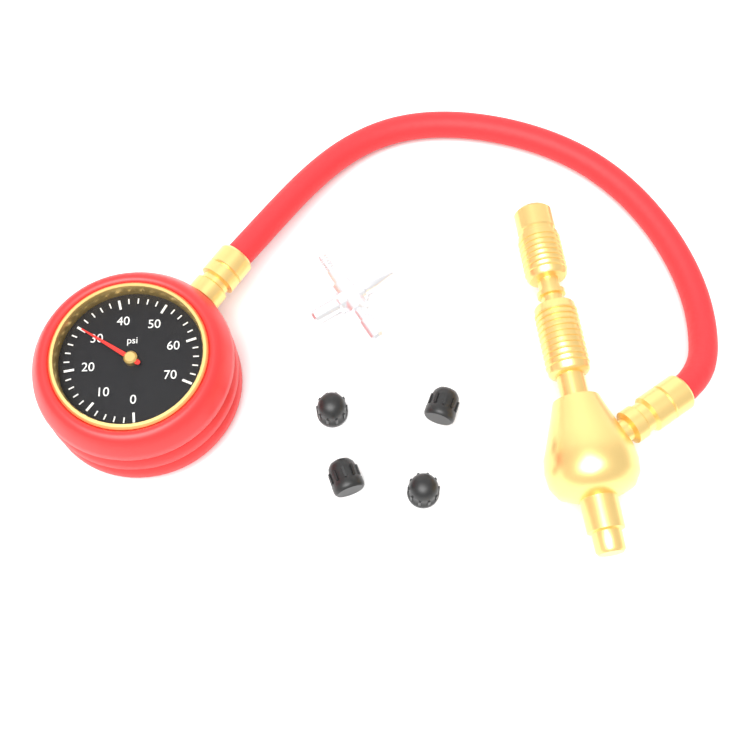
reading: 30 psi
